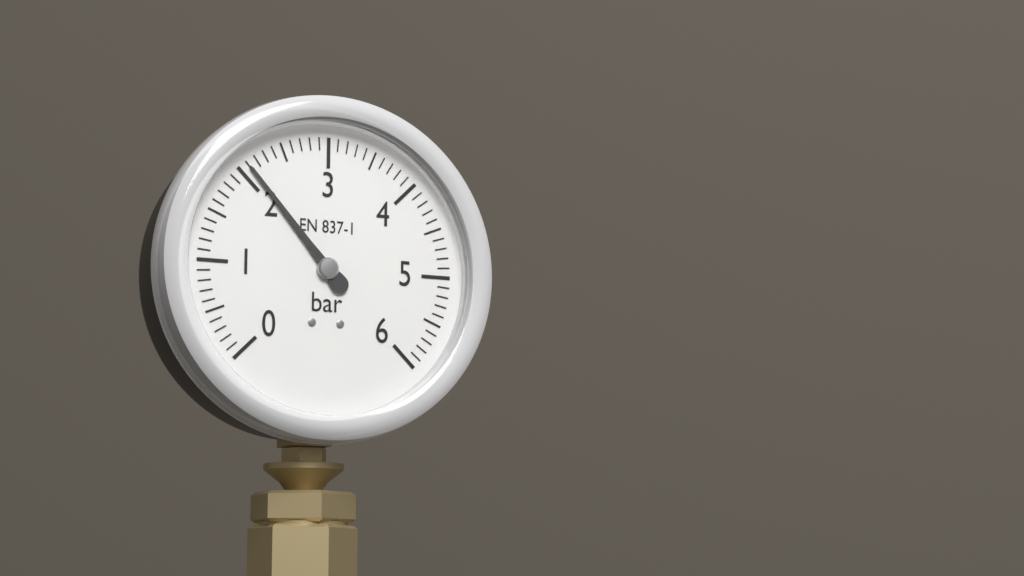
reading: 2.1 bar
